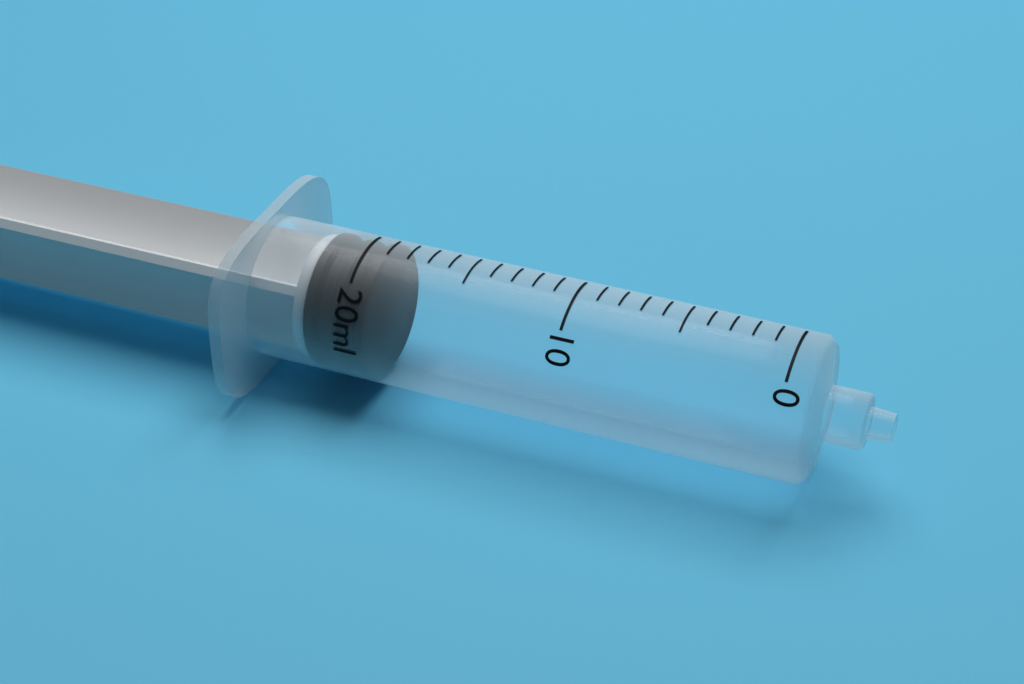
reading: 19 ml
